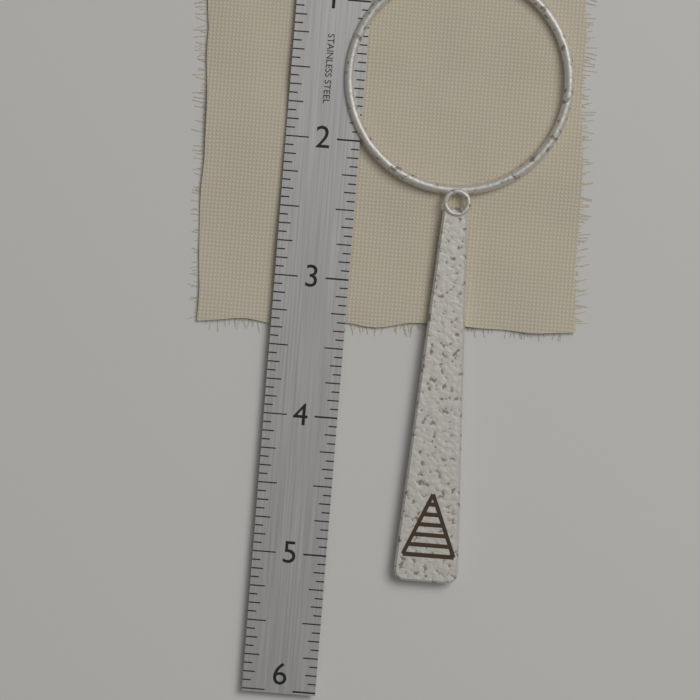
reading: 5.1250 in
